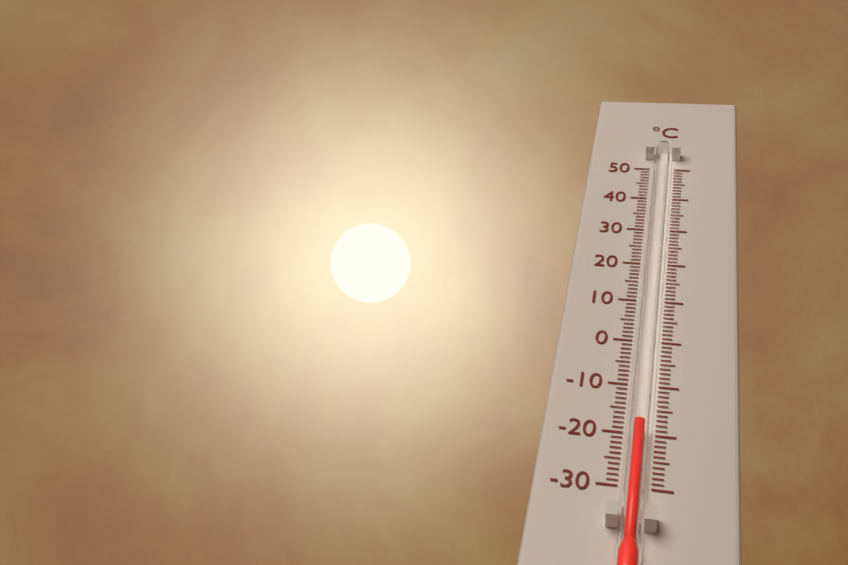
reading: -19 °C
